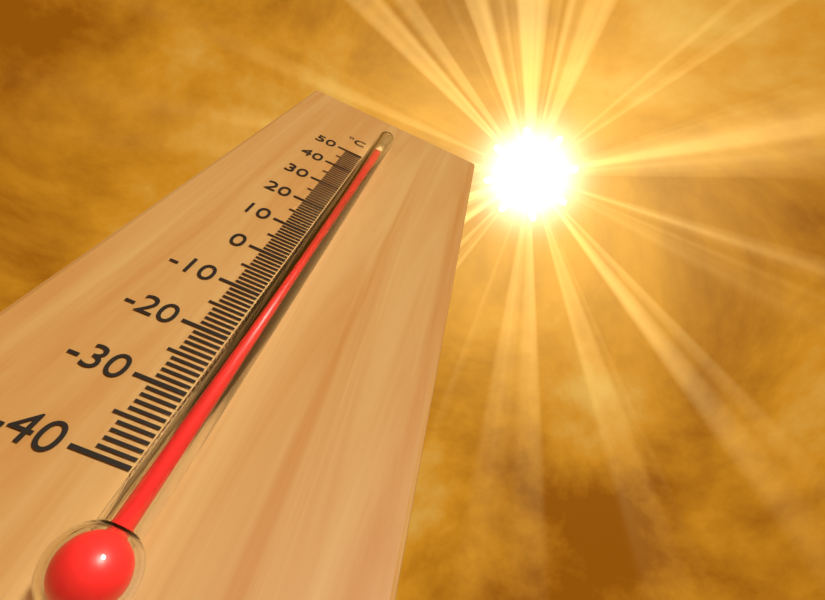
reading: 48 °C
